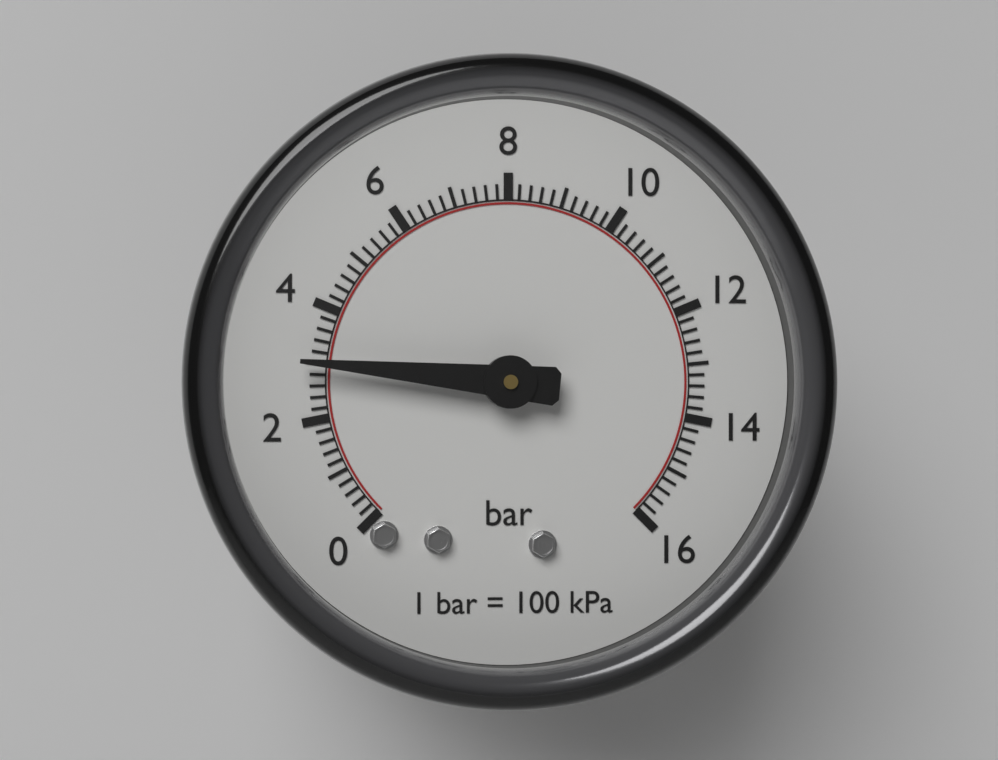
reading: 3.0 bar
